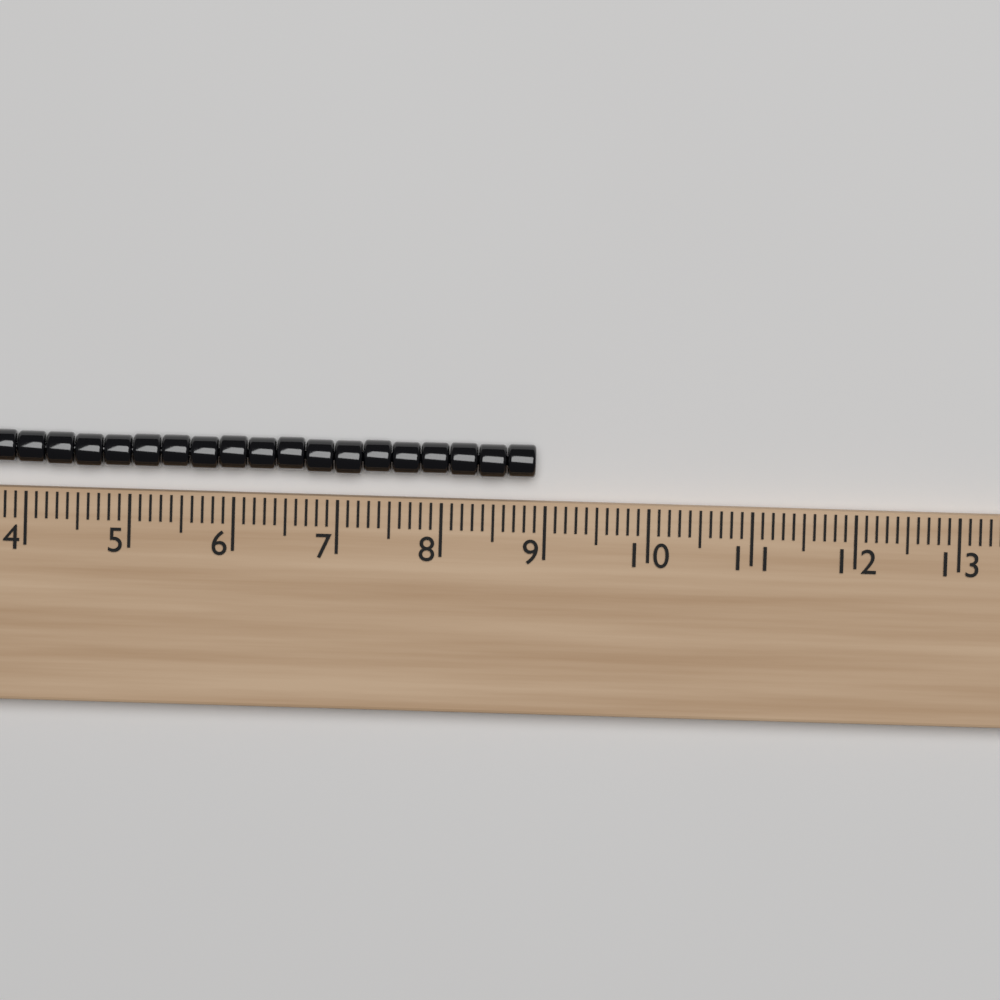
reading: 8.9 (no unit)
